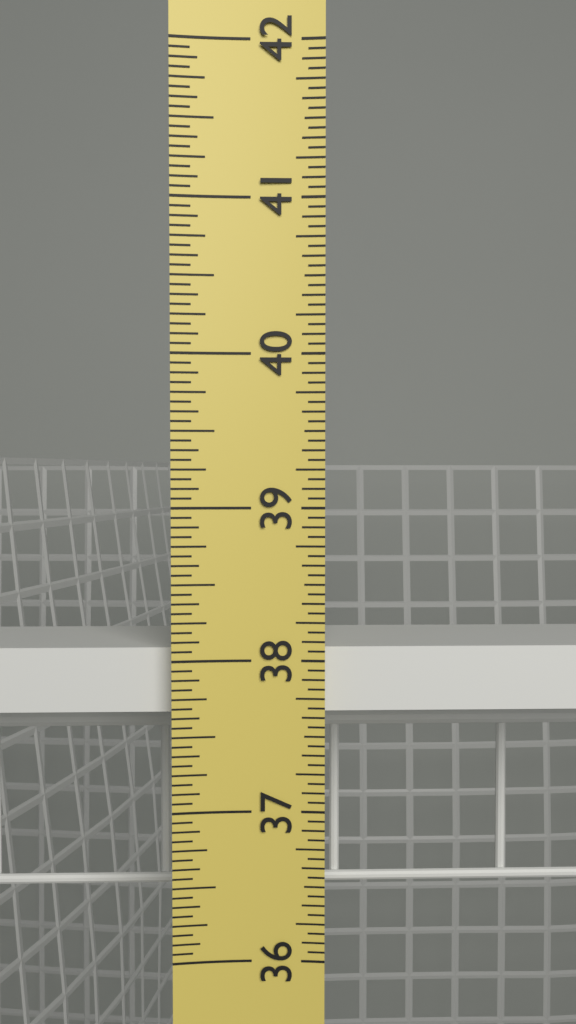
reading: 38.0625 in
